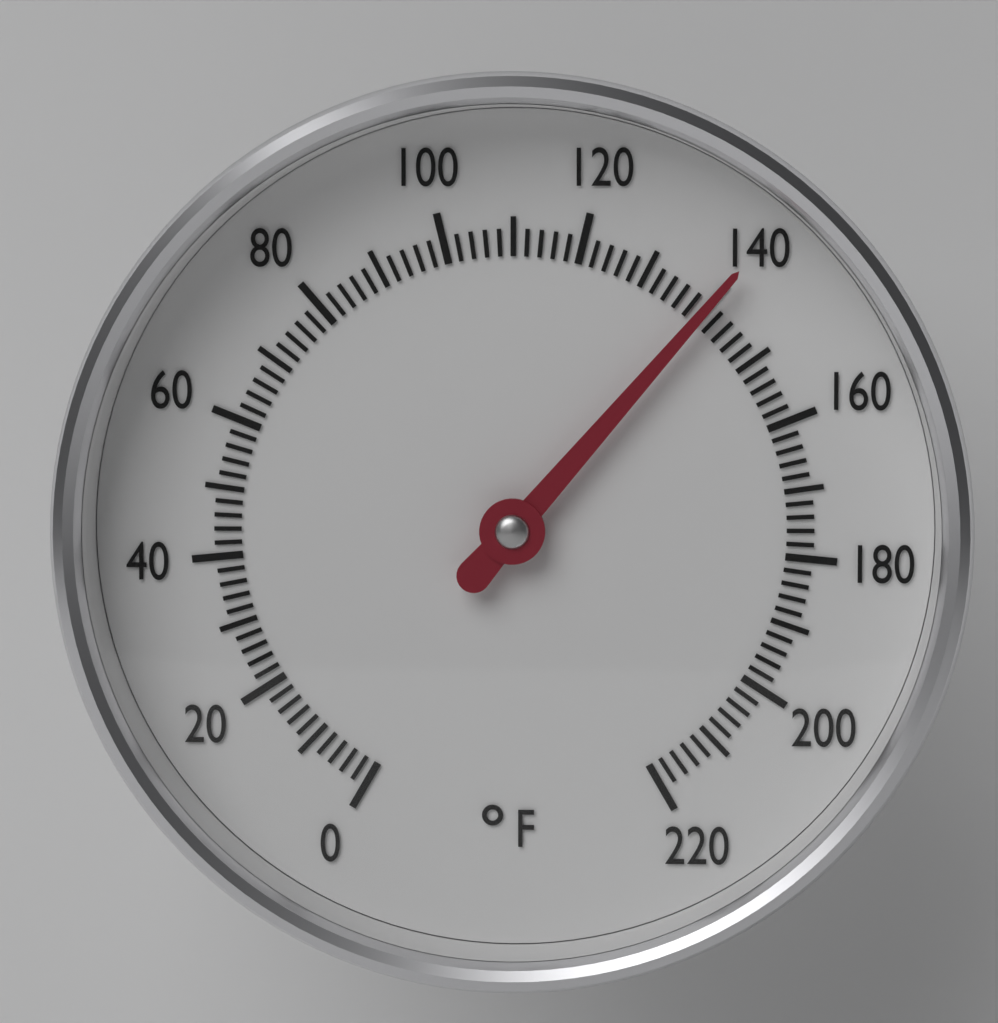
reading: 140 °F
